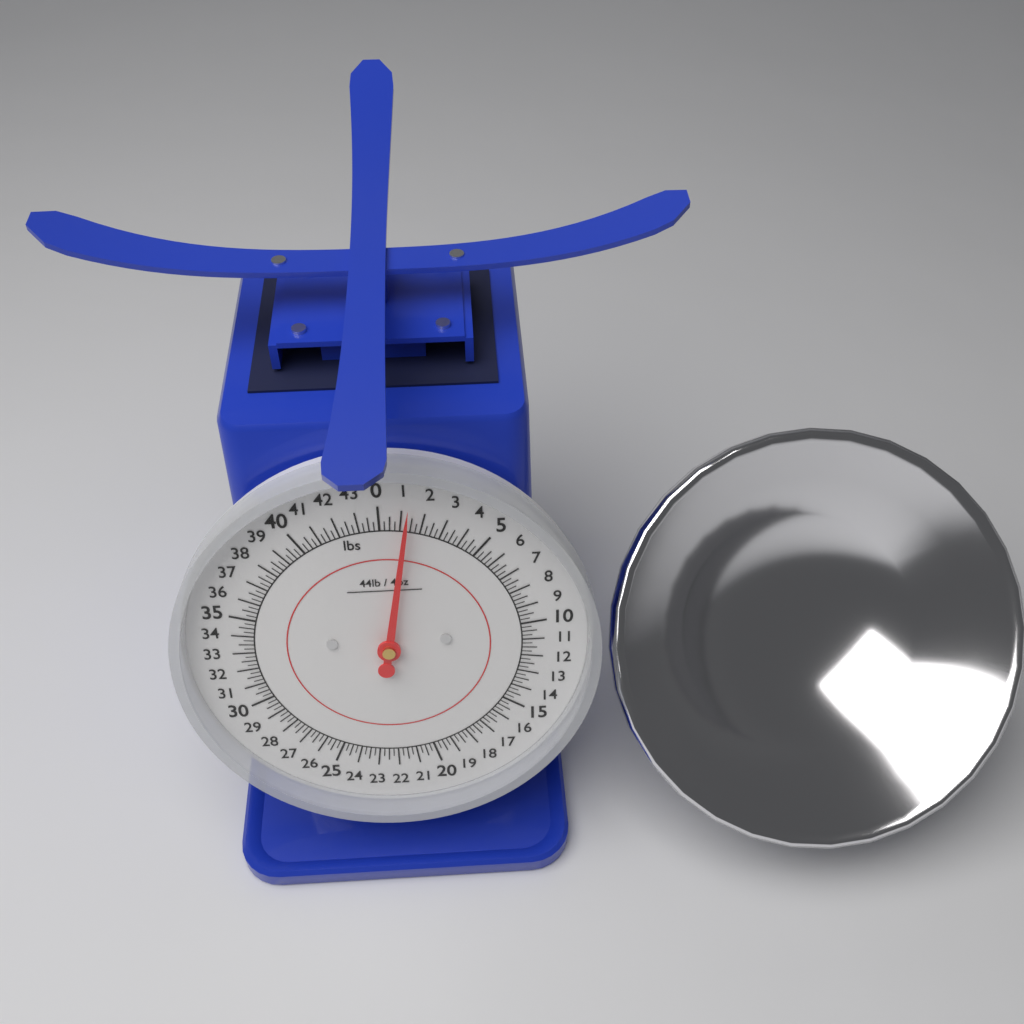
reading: 1.25 lbs
